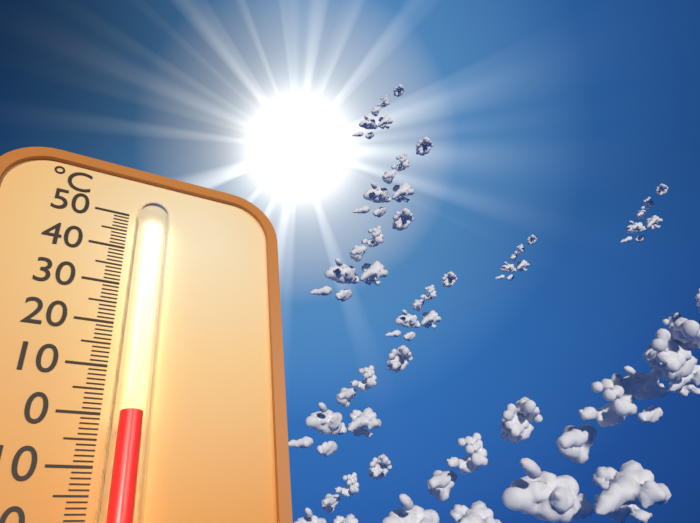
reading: -1 °C
